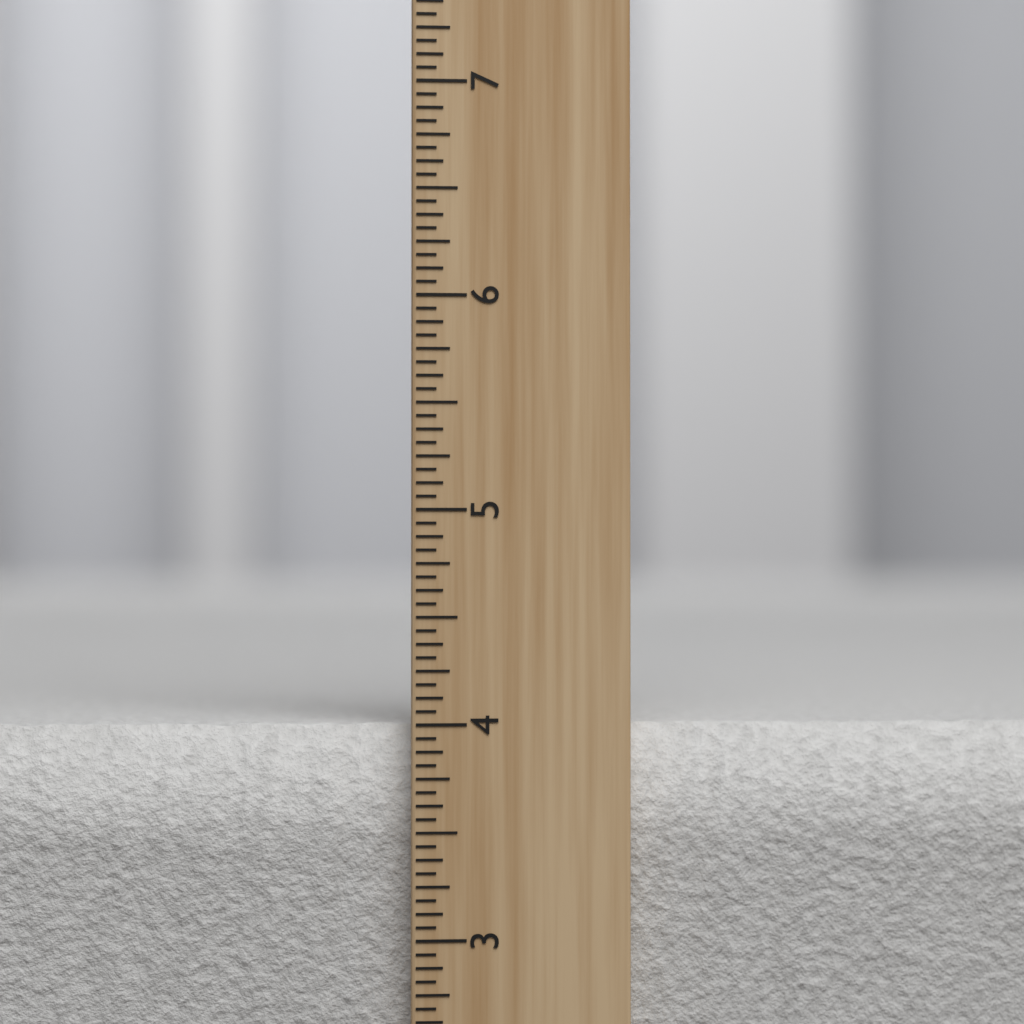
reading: 4.0000 inch
